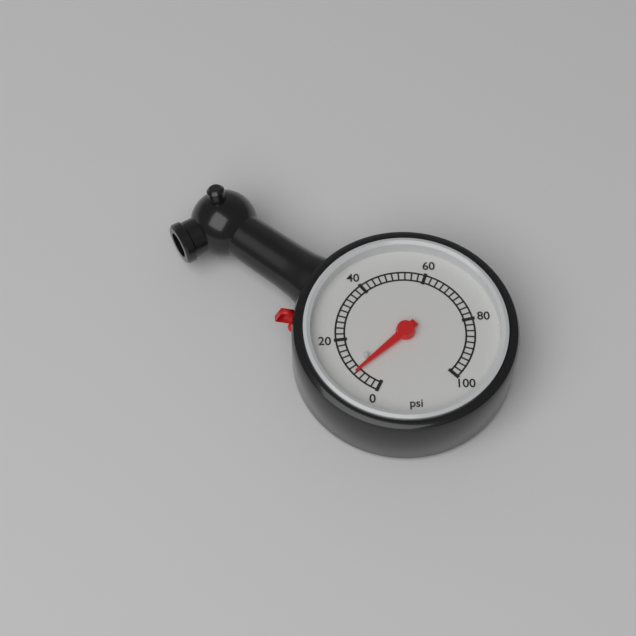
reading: 8 psi
